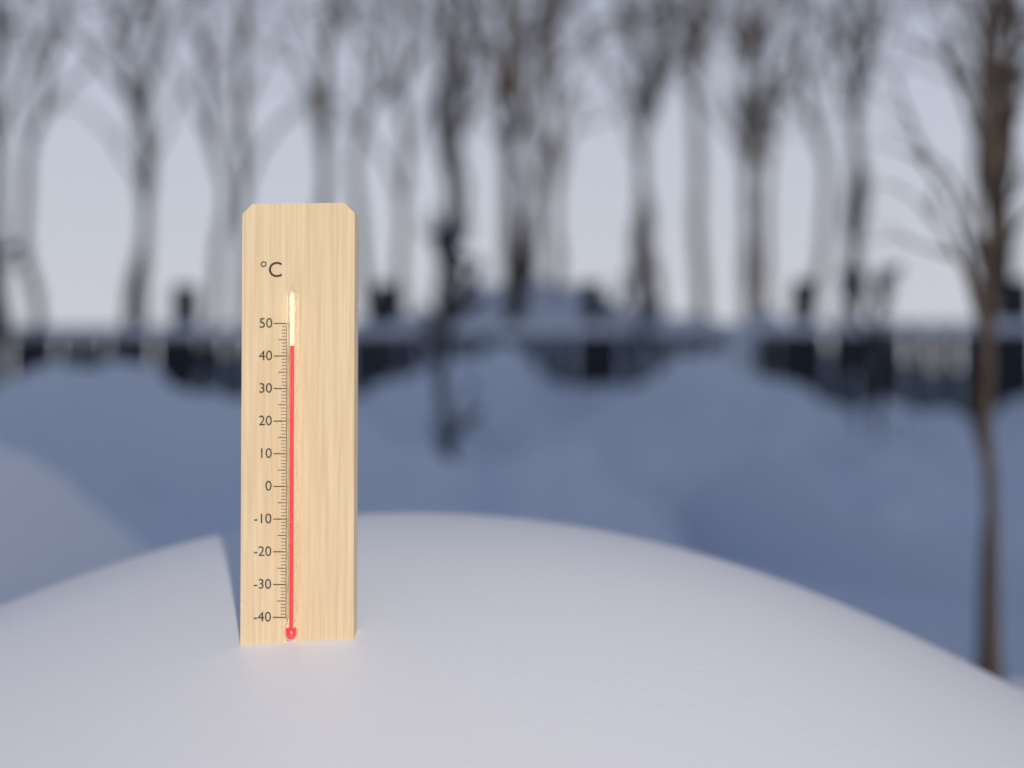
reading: 43 °C
